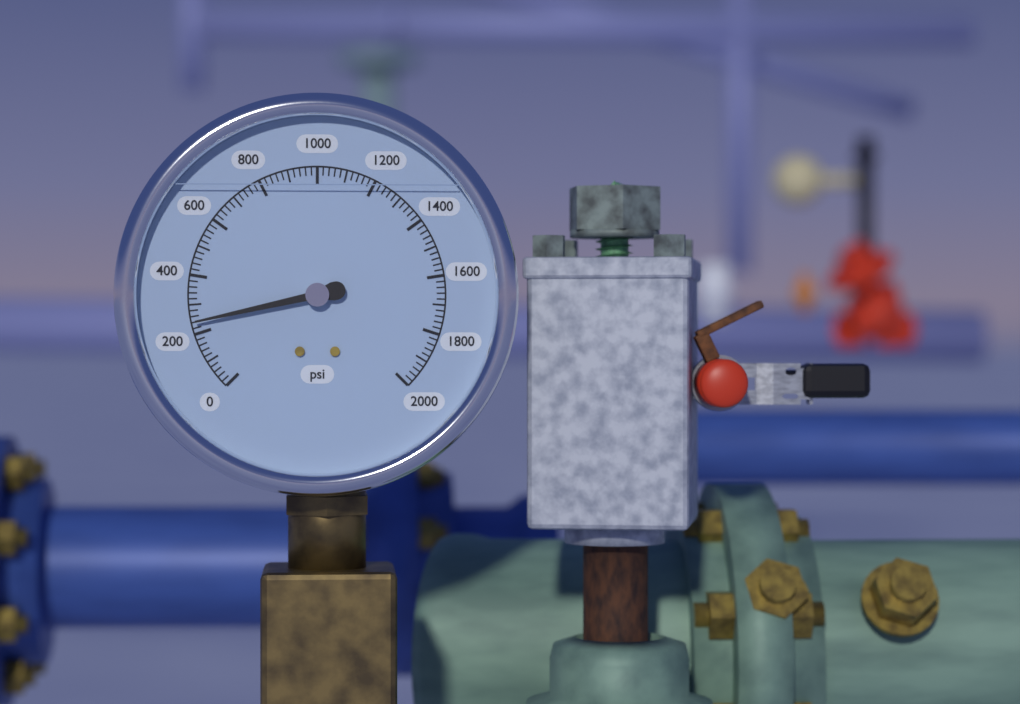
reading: 240 psi
